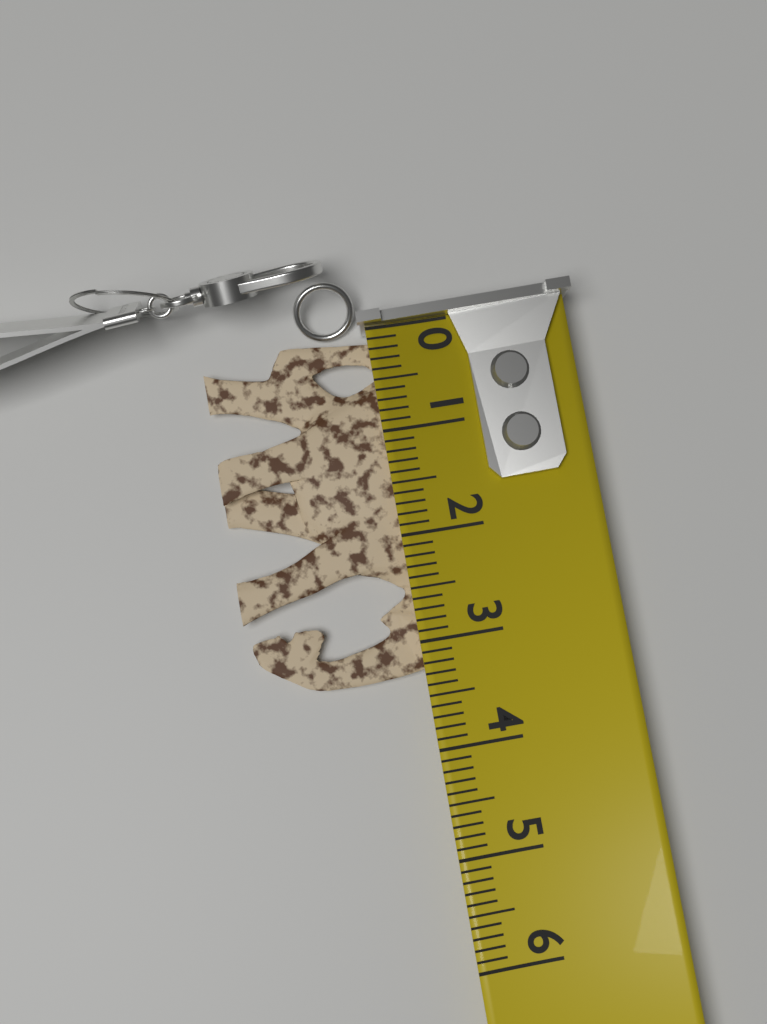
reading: 3.3 (no unit)
